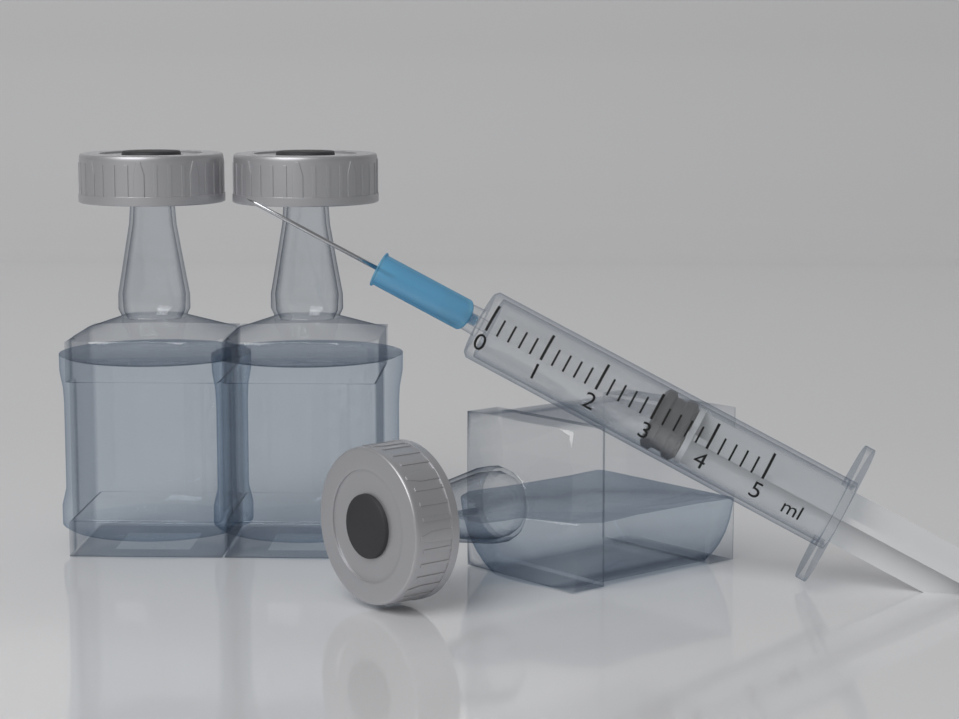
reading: 3.0 ml
